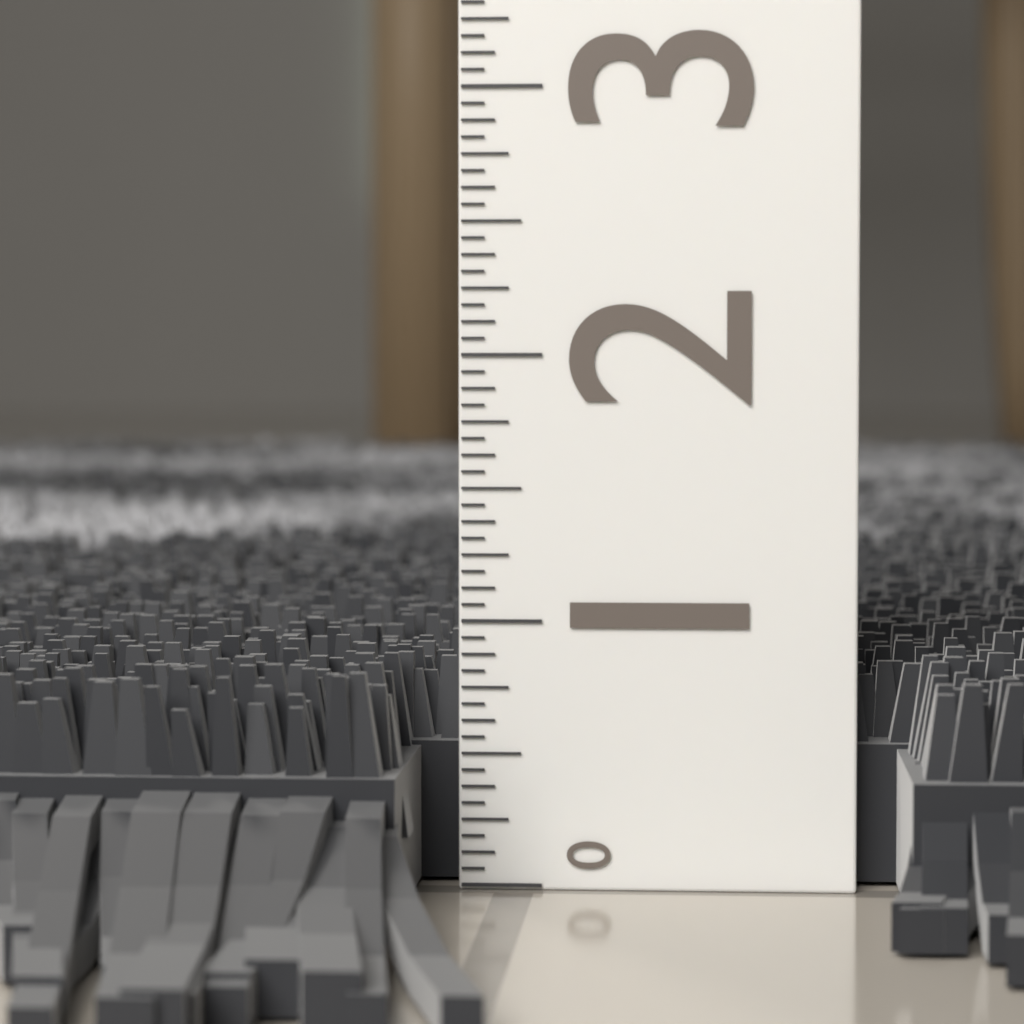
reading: 0.8750 (no unit)
